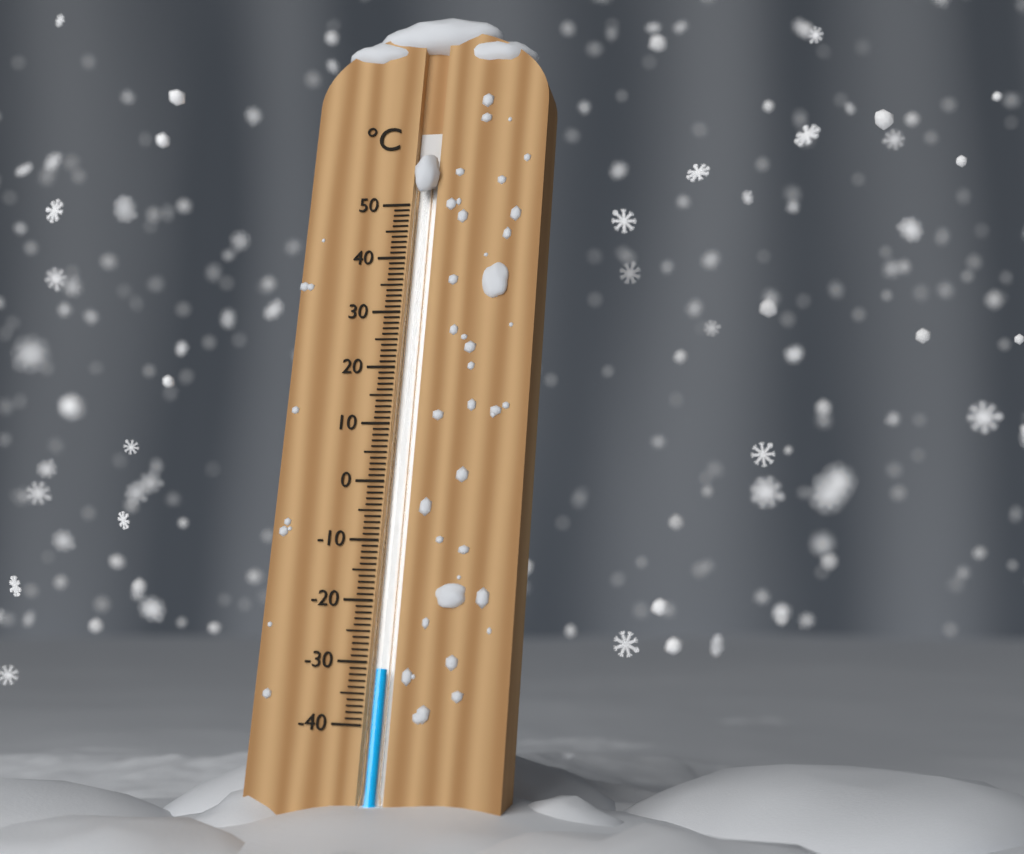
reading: -31 °C
